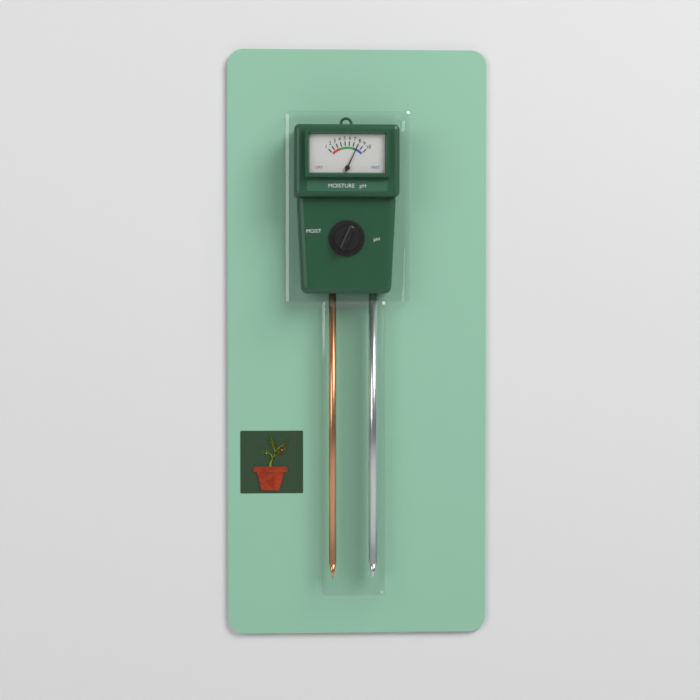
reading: 8 (no unit)
